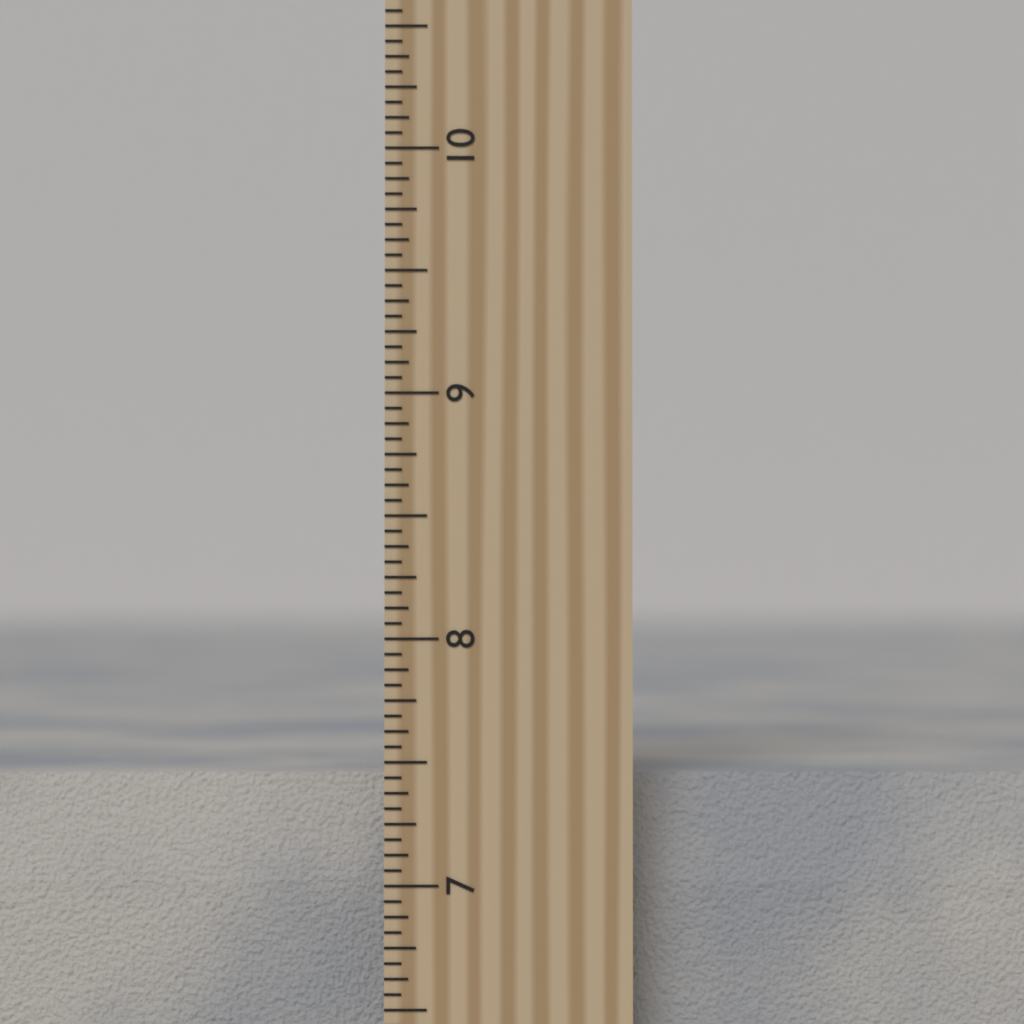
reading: 7.4375 inch
